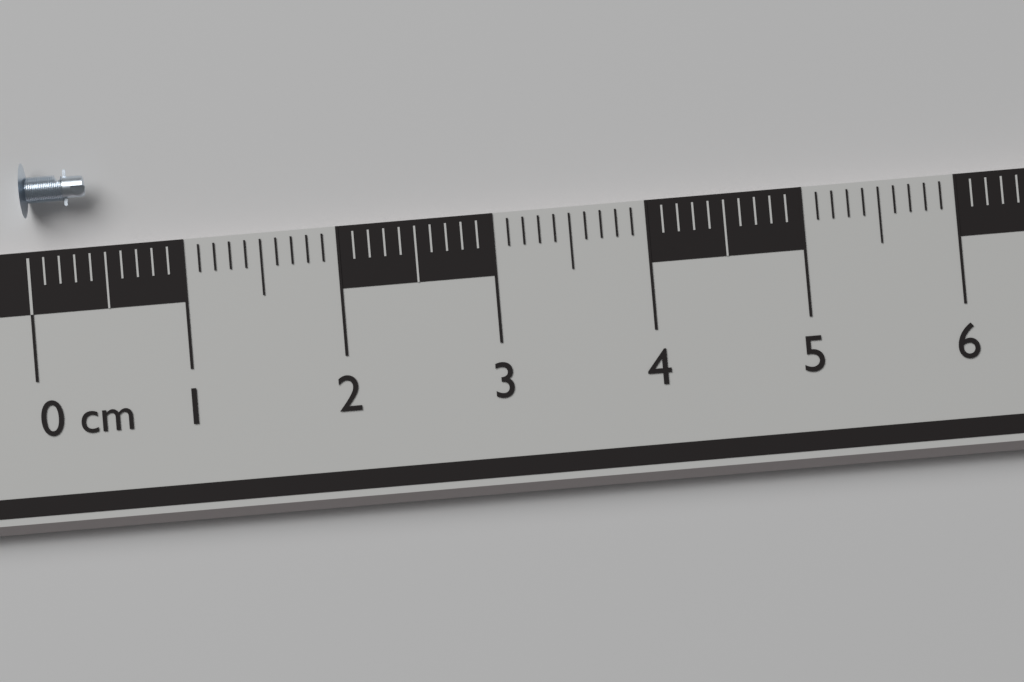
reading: 0.4 cm
